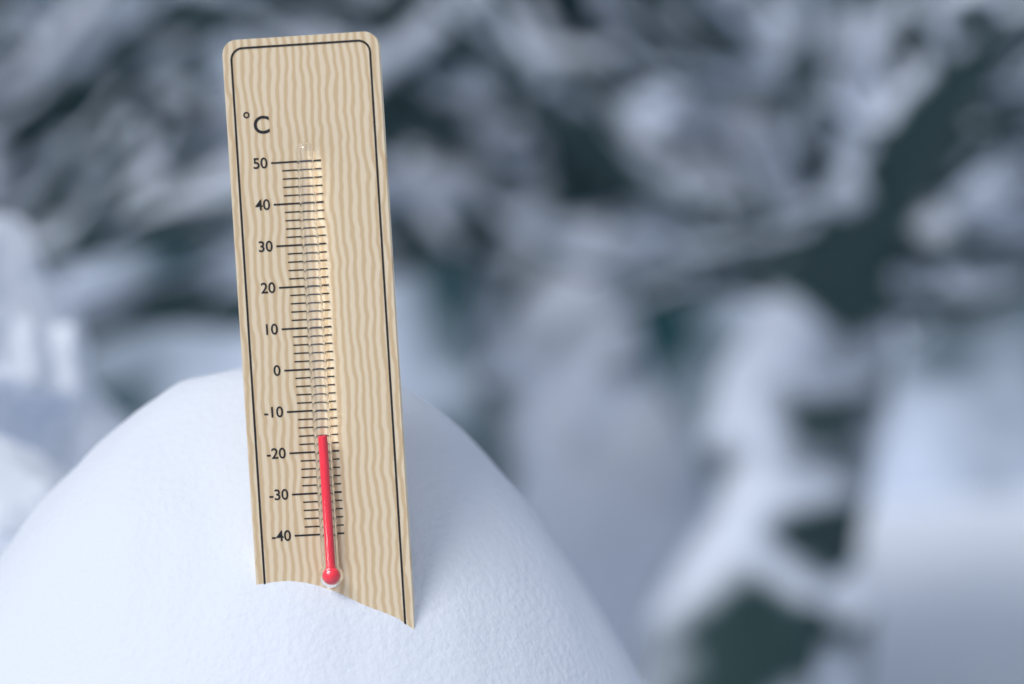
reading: -16 °C
